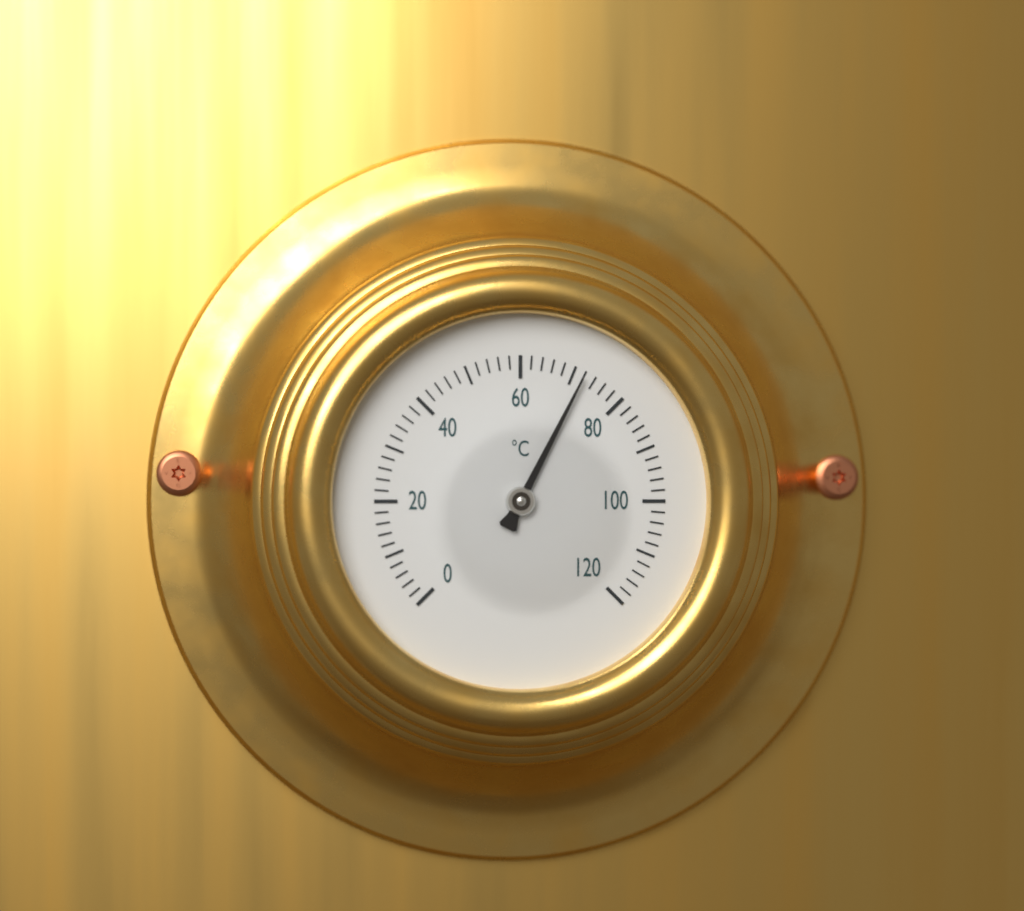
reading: 72 °C
